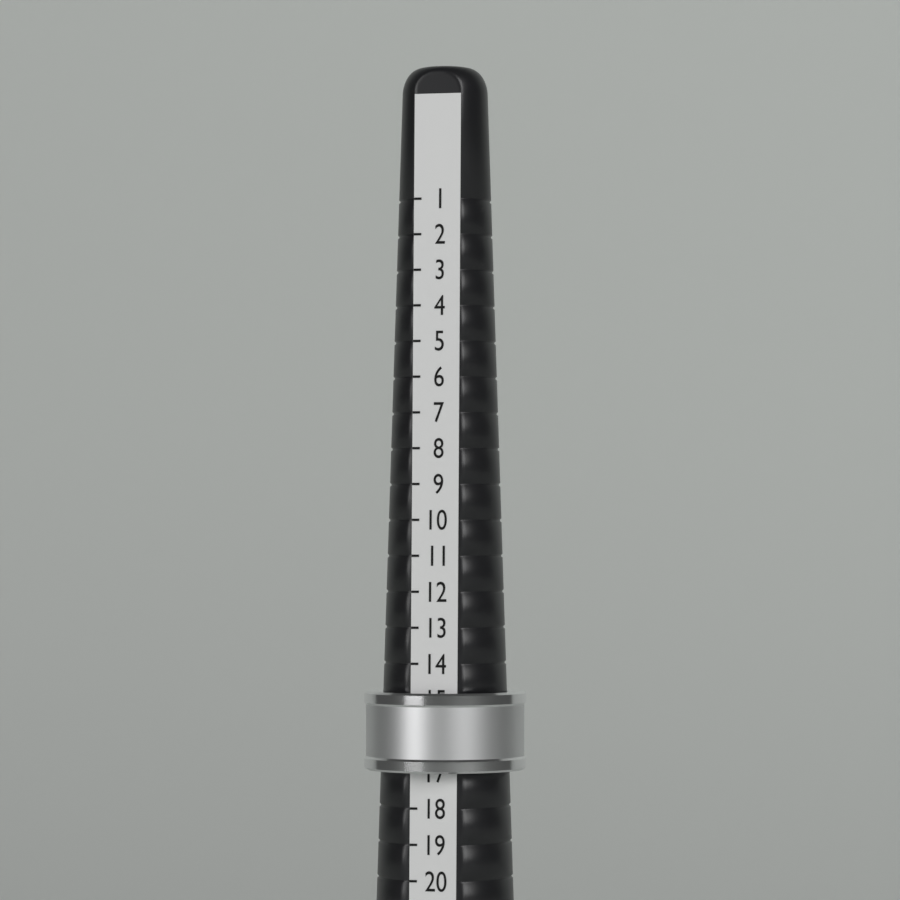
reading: 17 (no unit)
